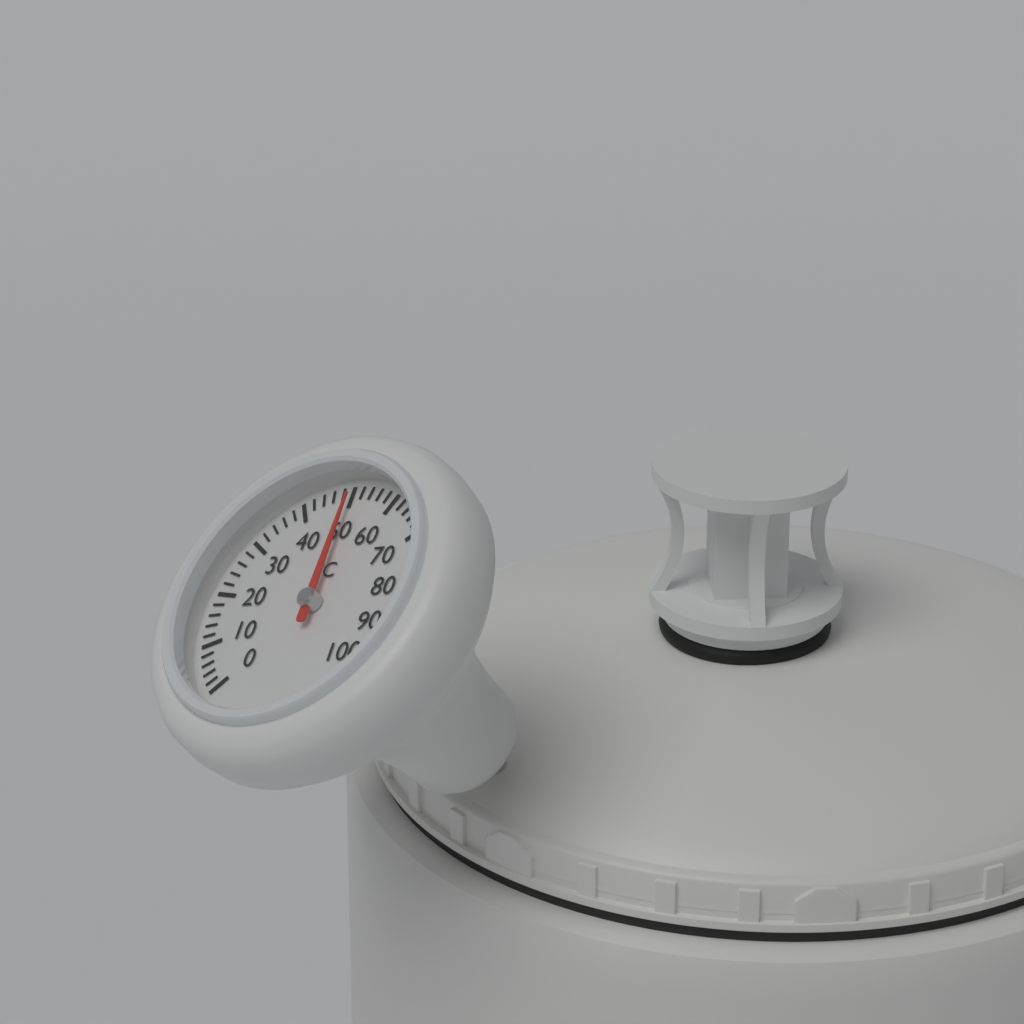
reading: 50 °C
